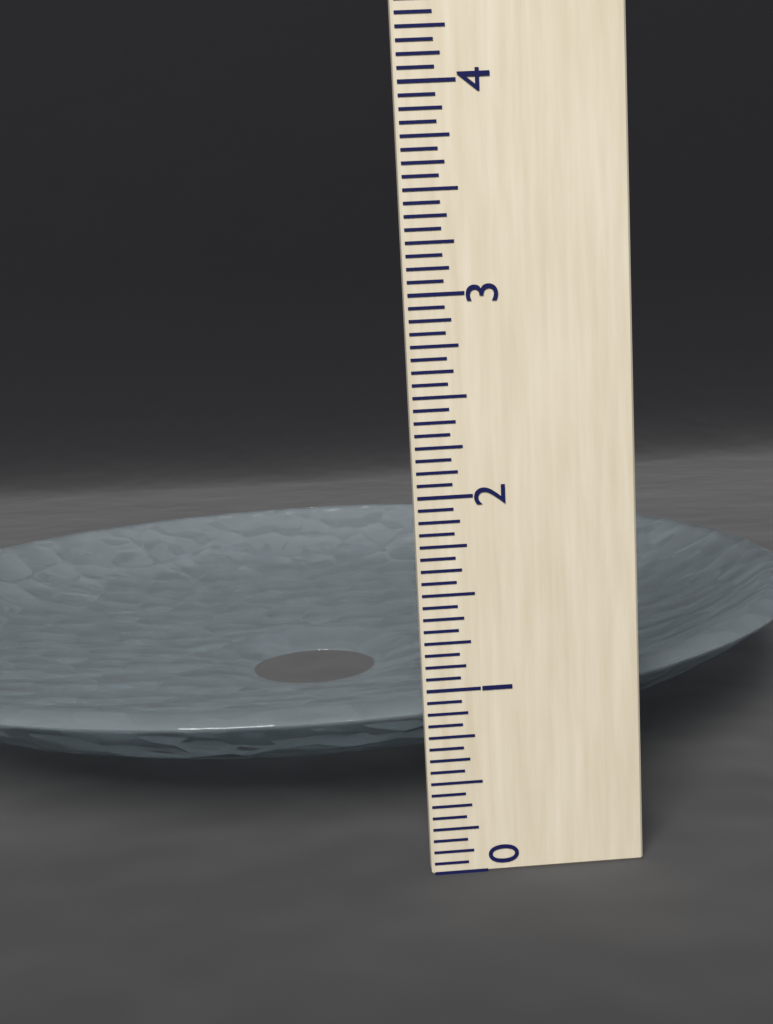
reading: 0.8750 (no unit)
